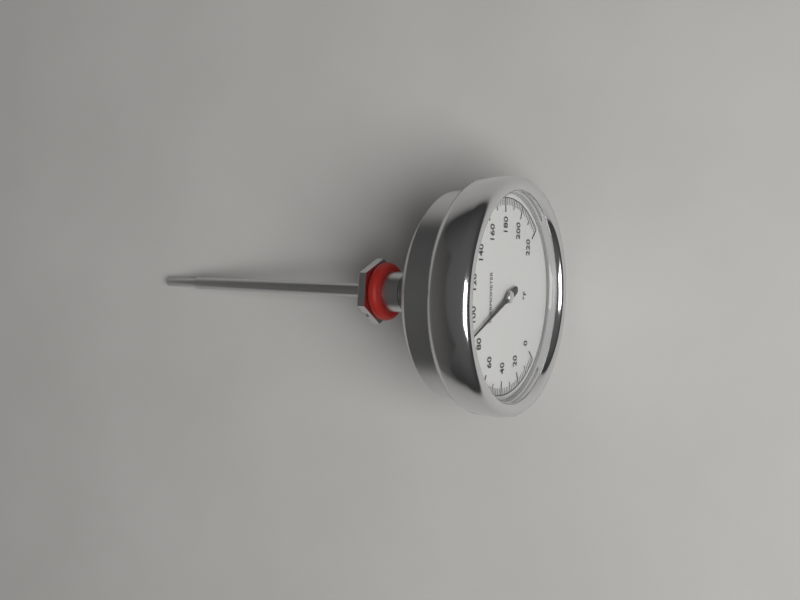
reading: 90 °F
